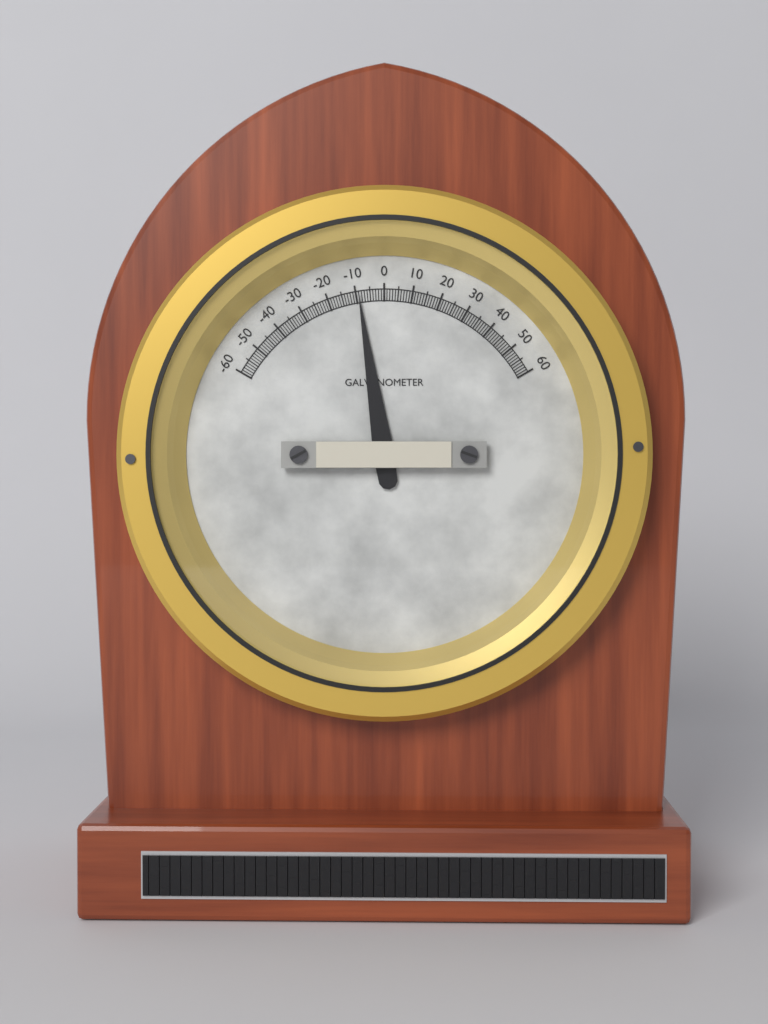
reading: -9 (no unit)
